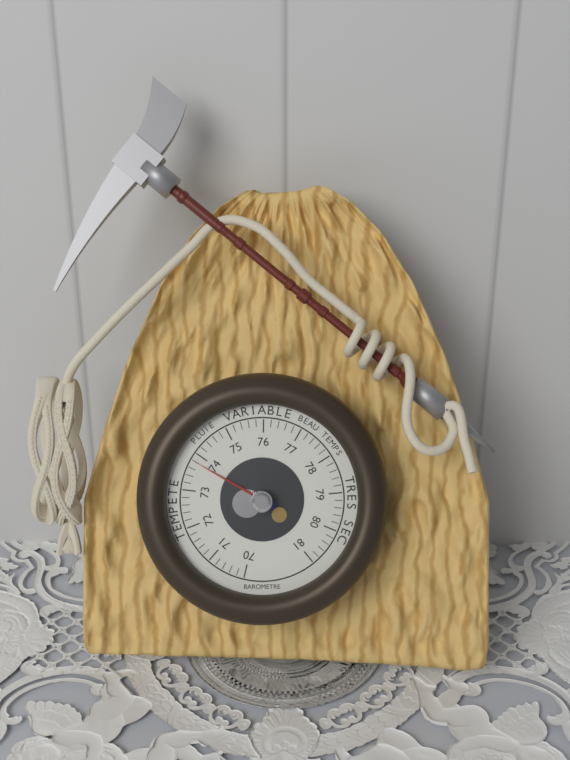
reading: 73.8 (no unit)
